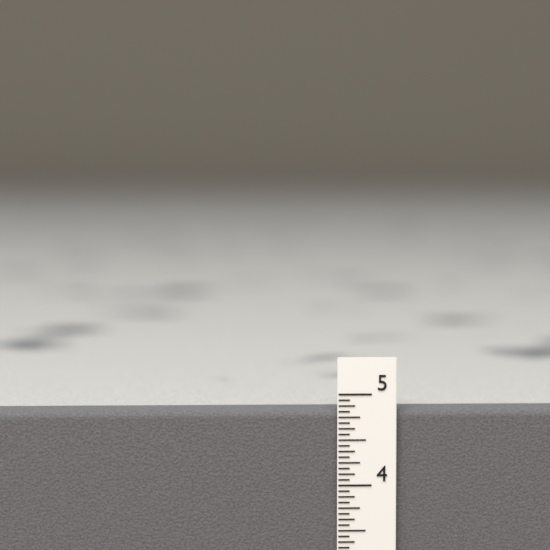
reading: 4.8125 in
